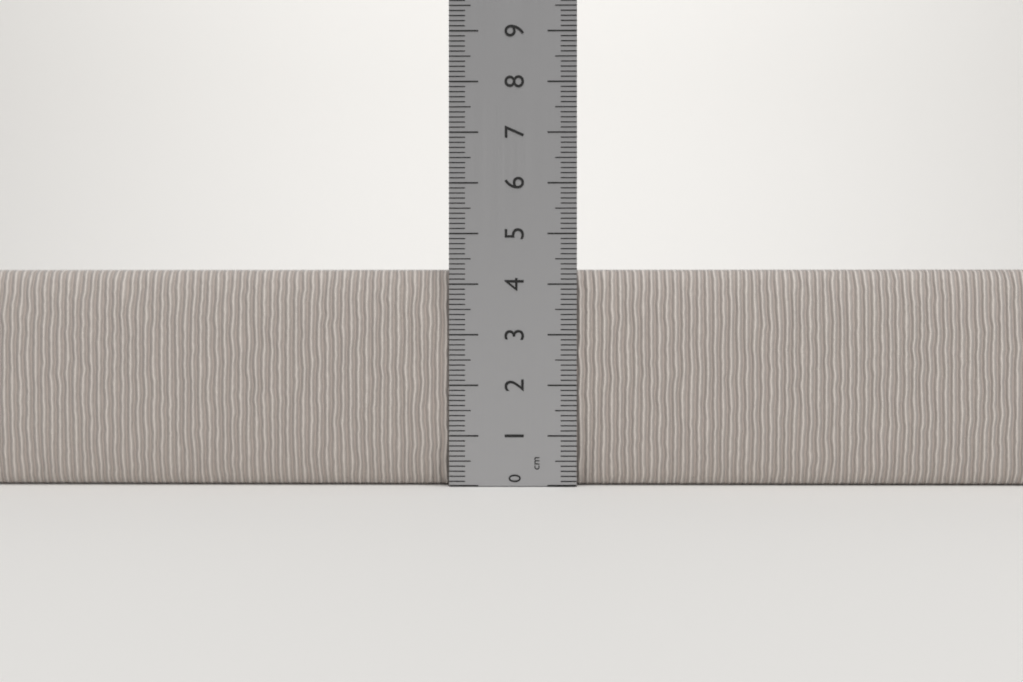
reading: 4.3 cm
